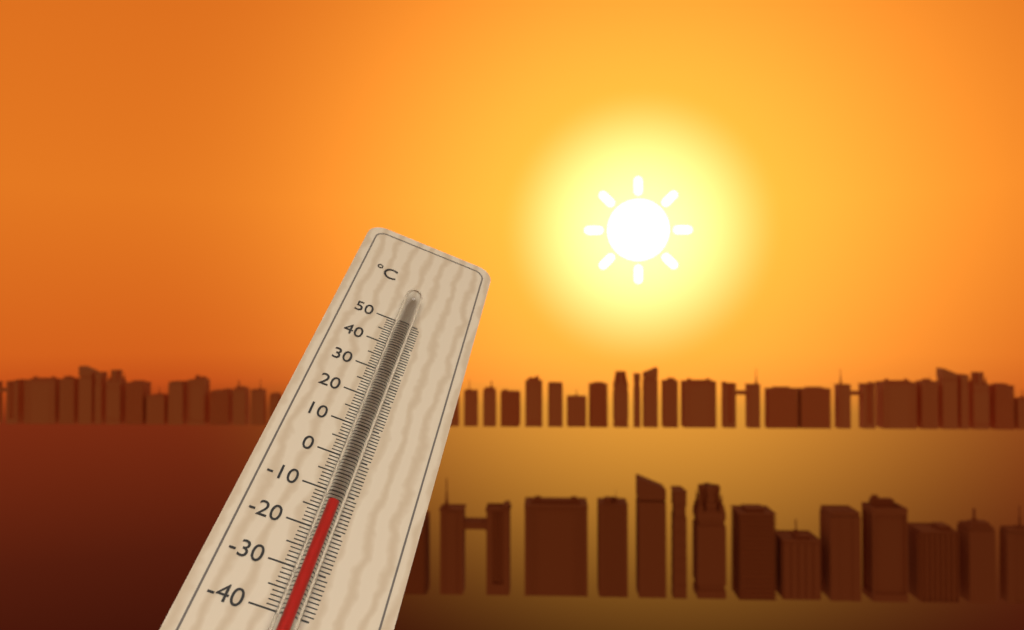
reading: -15 °C
